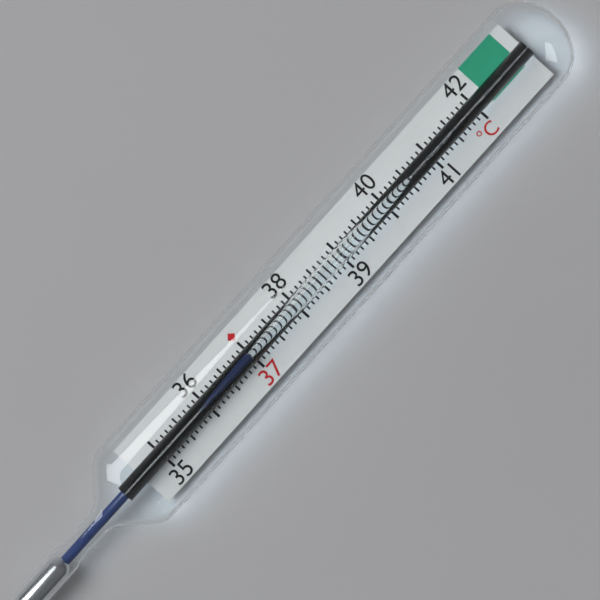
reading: 37.0 °C
